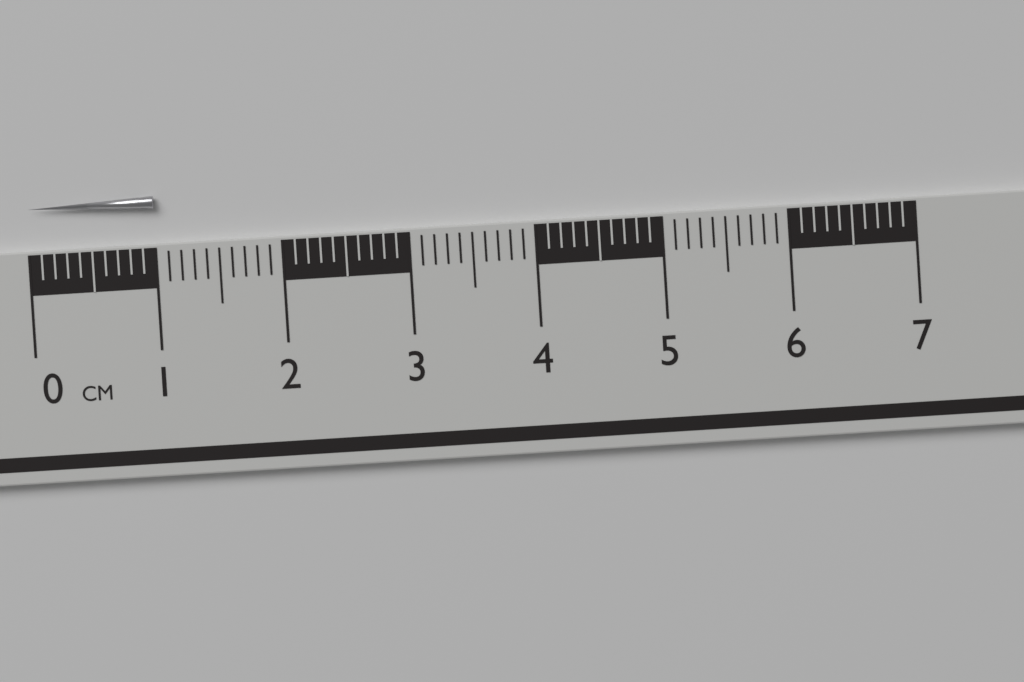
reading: 1.0 cm
